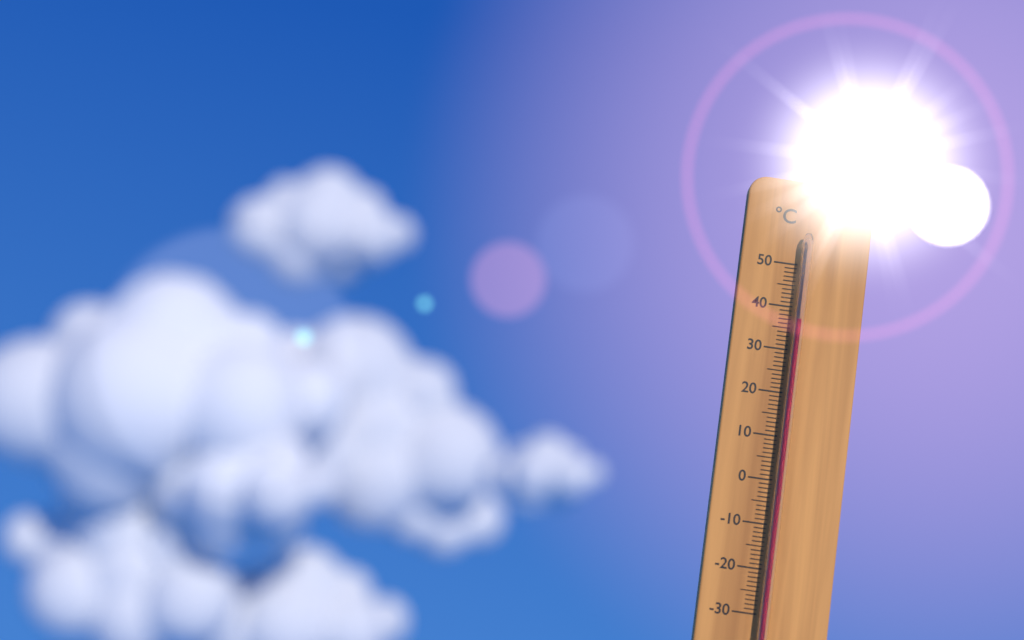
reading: 37 °C
